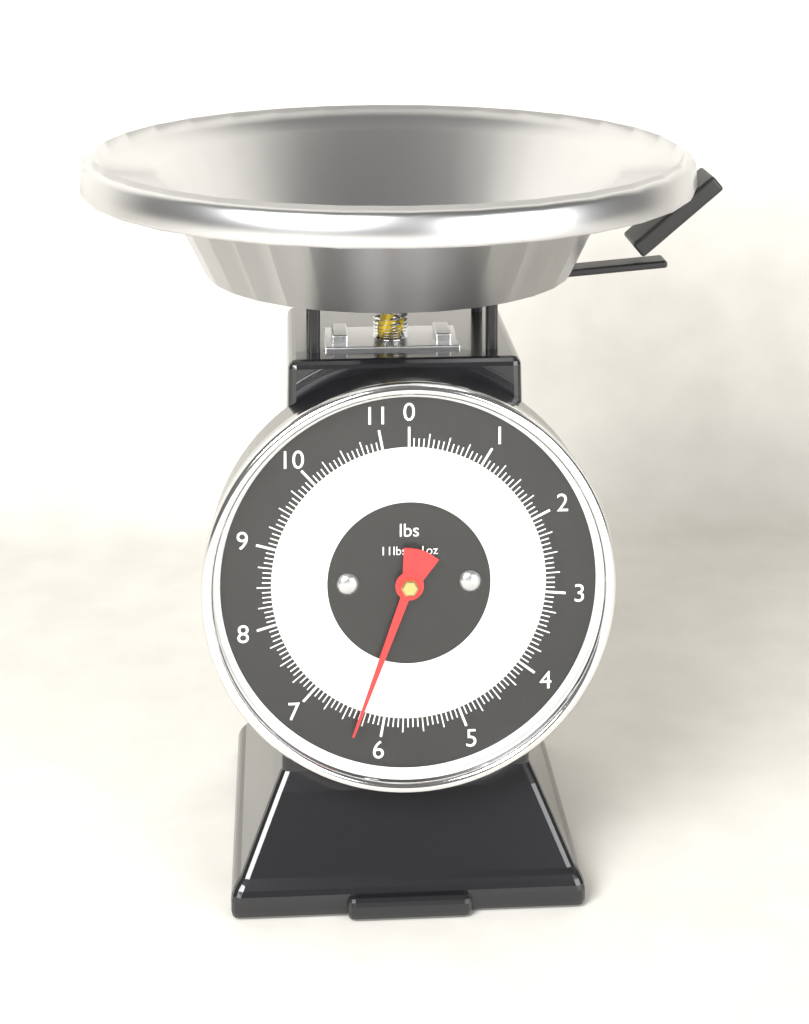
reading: 6.3125 lbs
